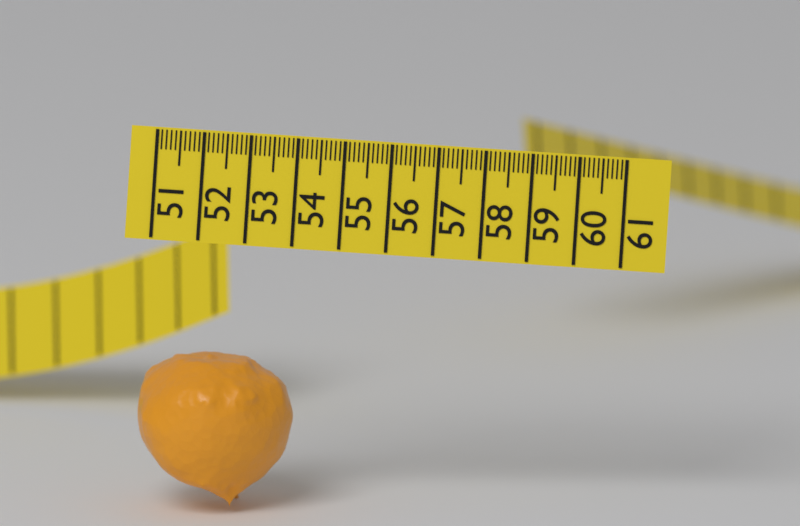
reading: 54.3 (no unit)
